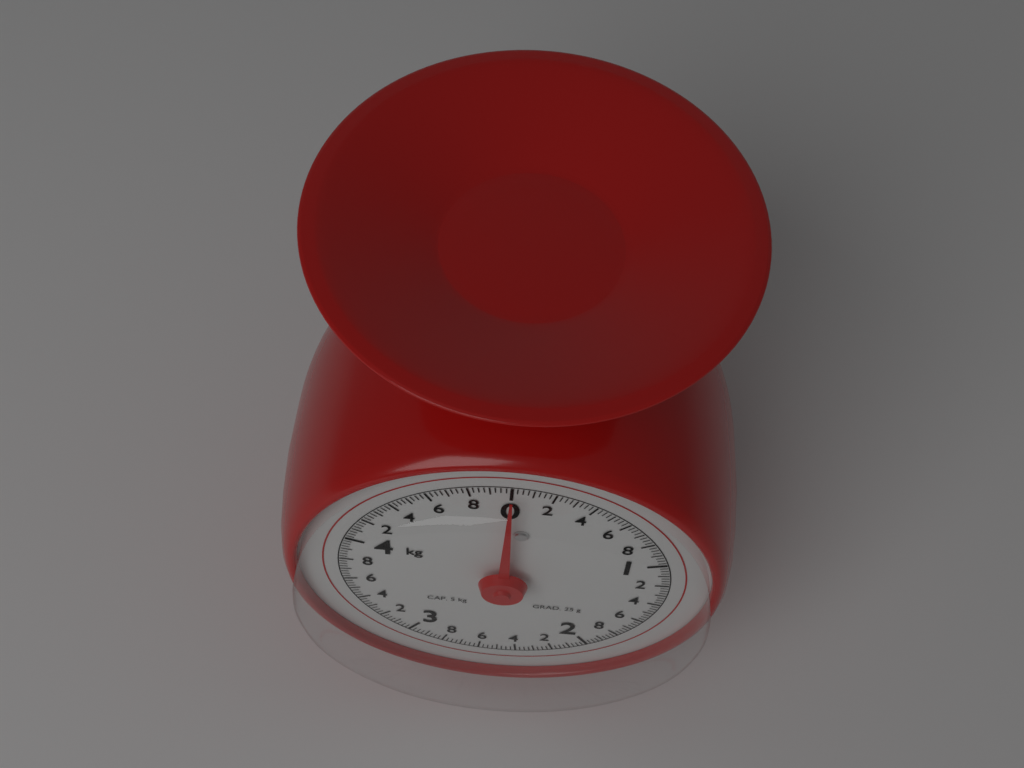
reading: 0.000 kg
